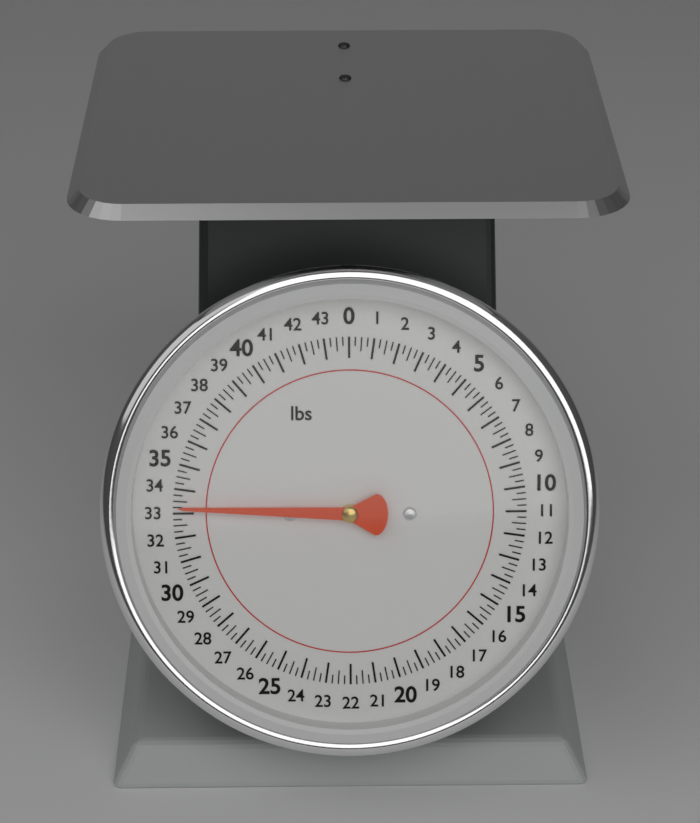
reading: 33.25 lbs
